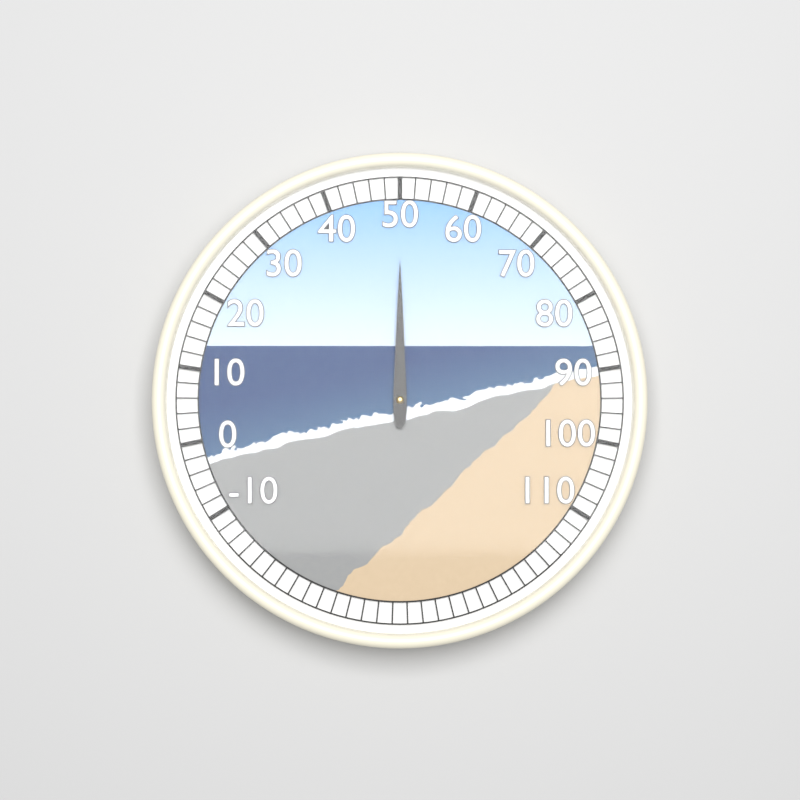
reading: 50 (no unit)
